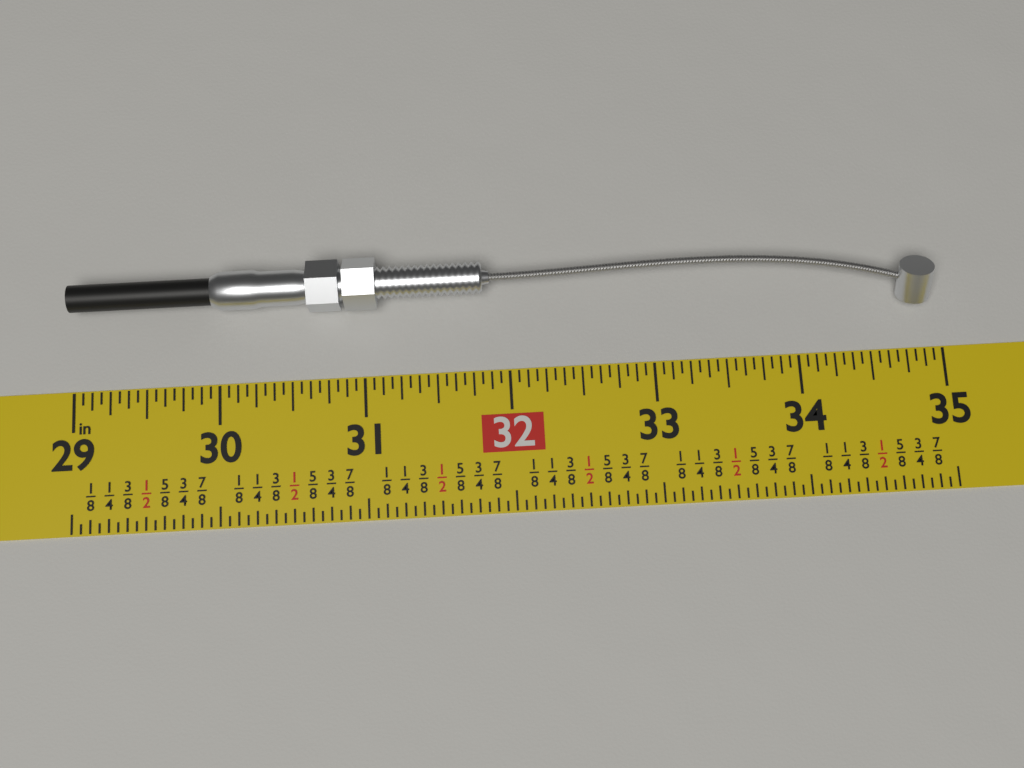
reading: 34.9375 in
